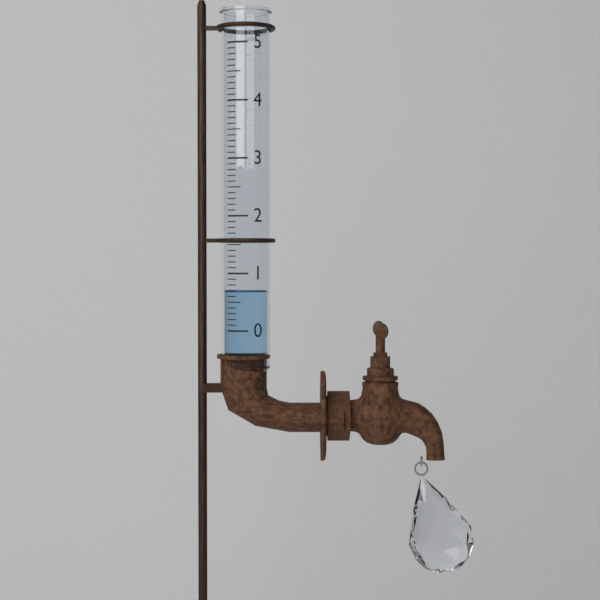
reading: 0.7 (no unit)
